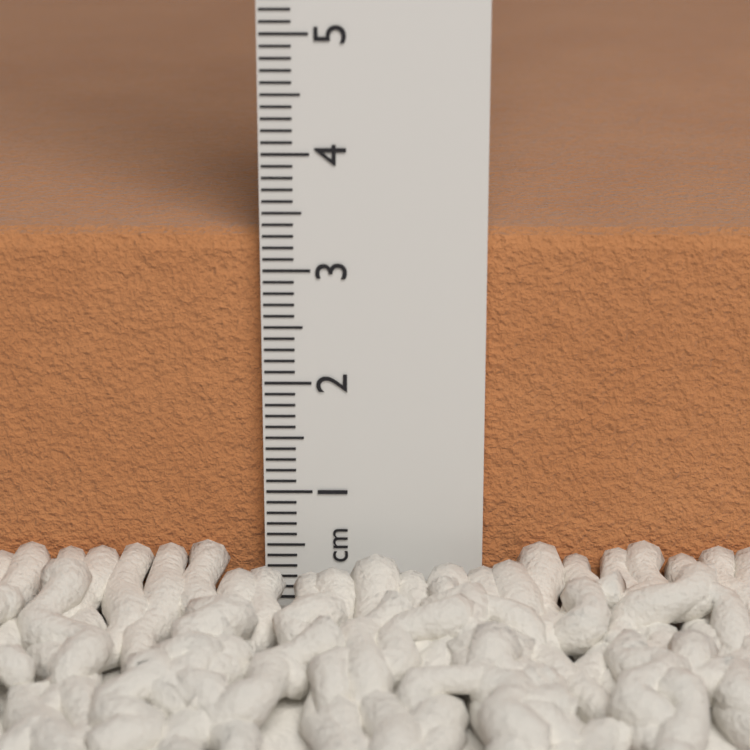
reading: 3.3 cm
